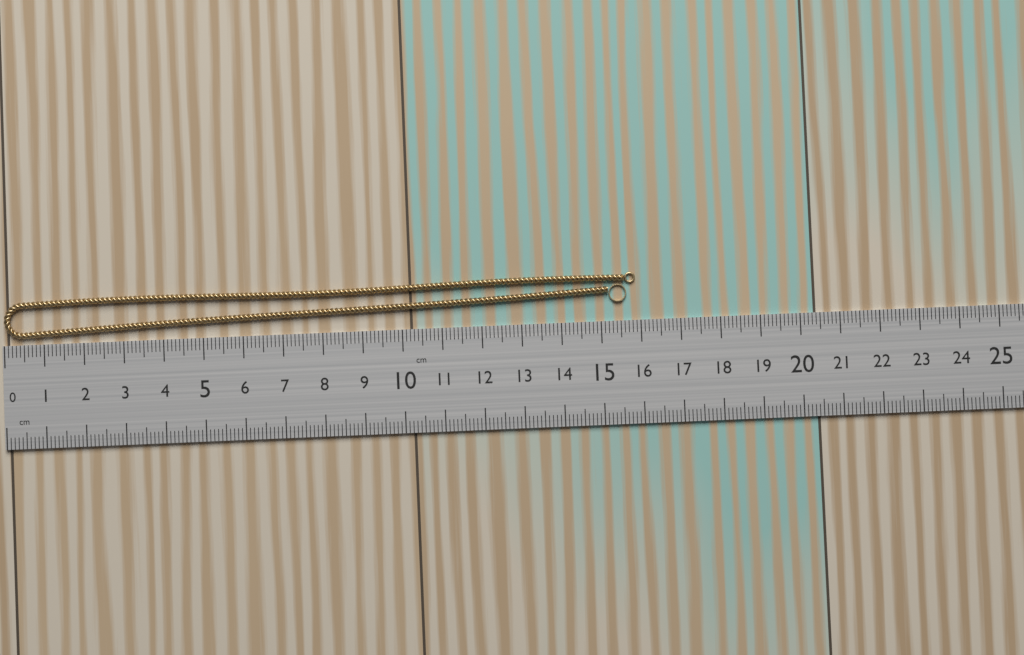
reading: 15.9 cm
